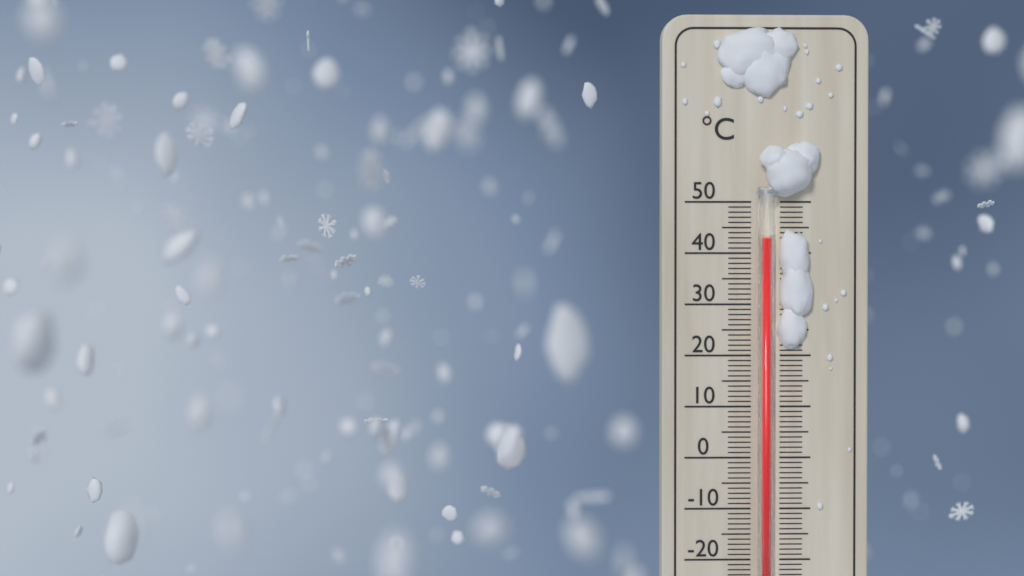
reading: 43 °C
